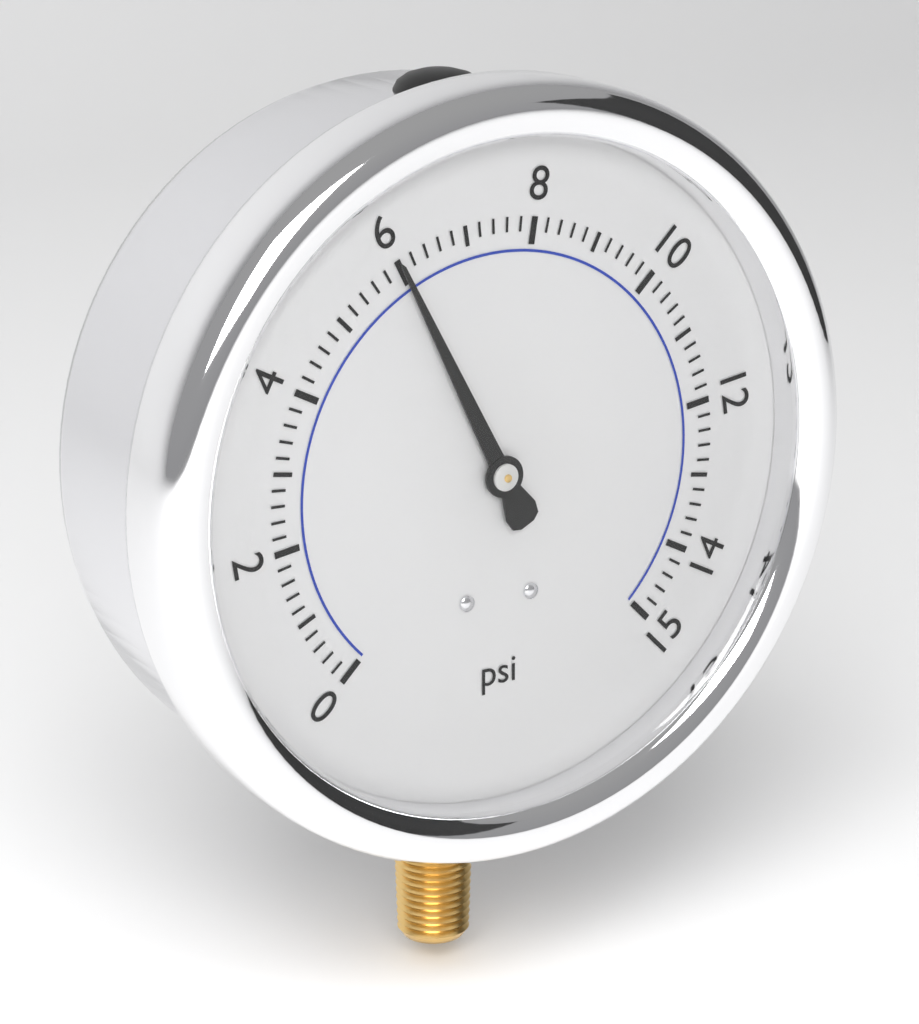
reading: 6.0 psi
